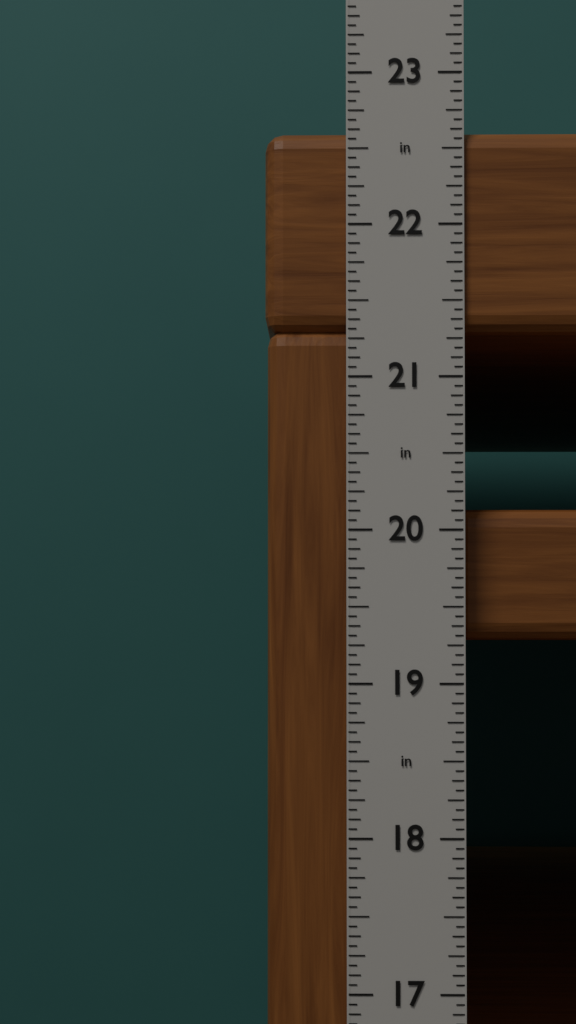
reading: 22.6250 in
